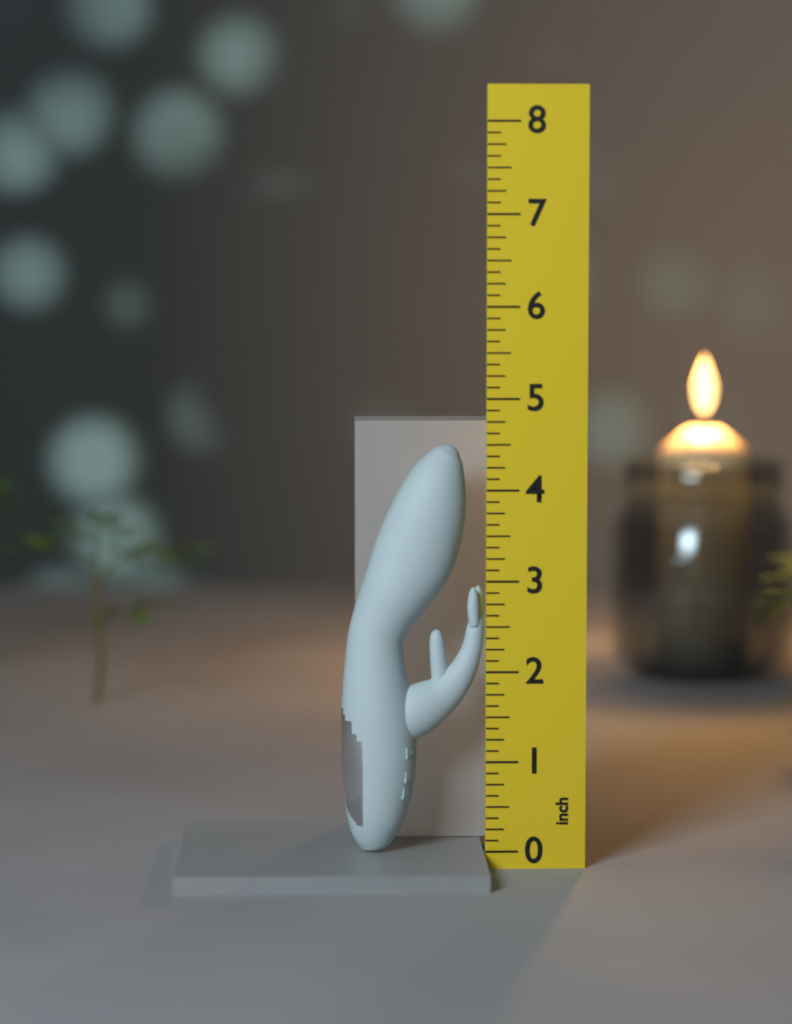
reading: 4.500 inch
